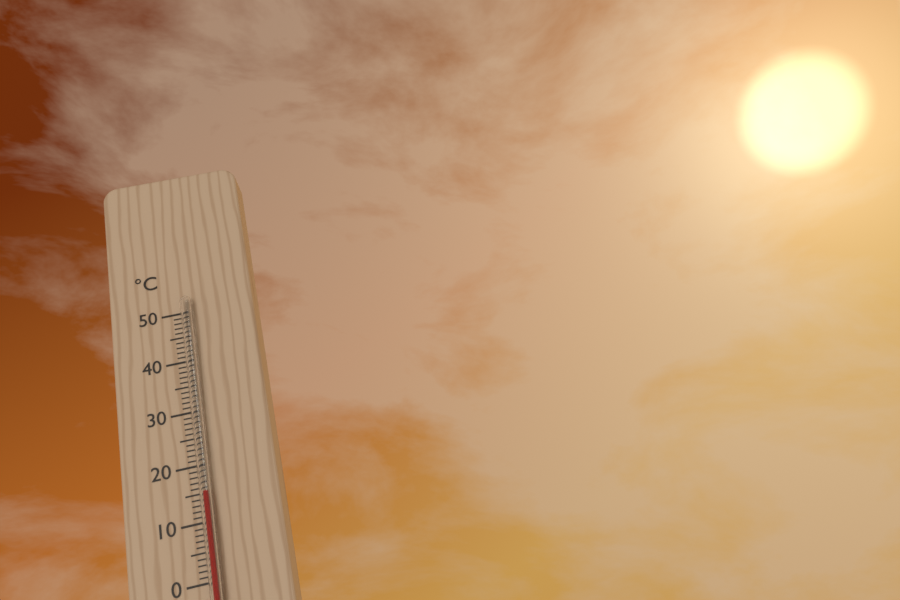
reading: 15 °C
